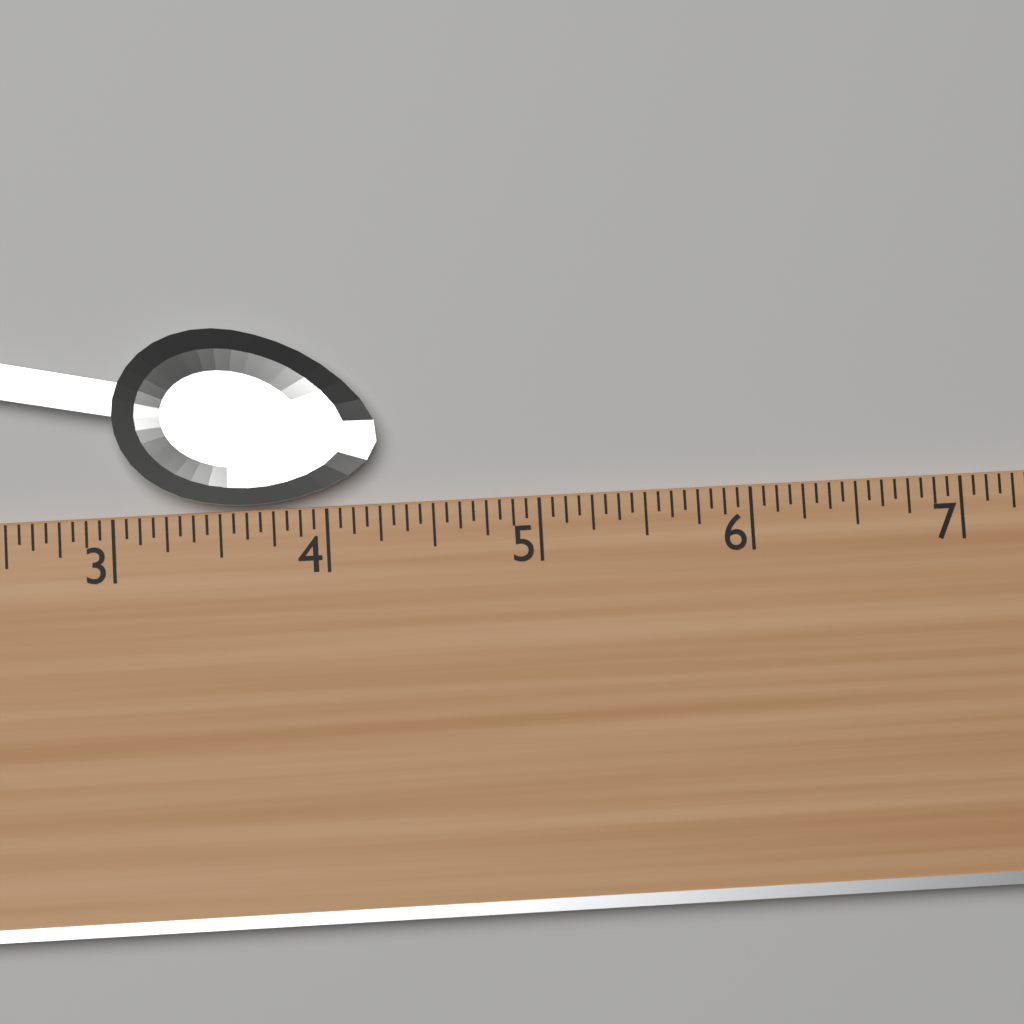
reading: 4.2500 (no unit)
